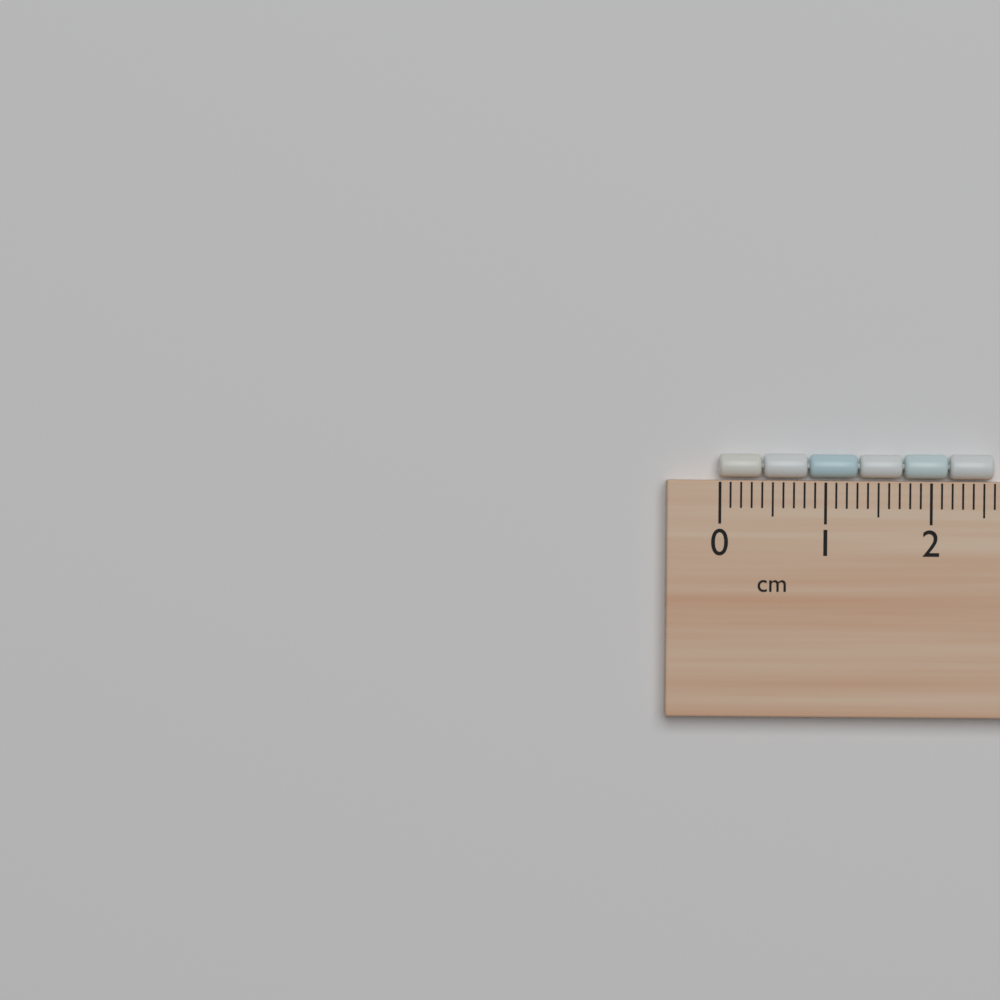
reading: 2.6 cm
